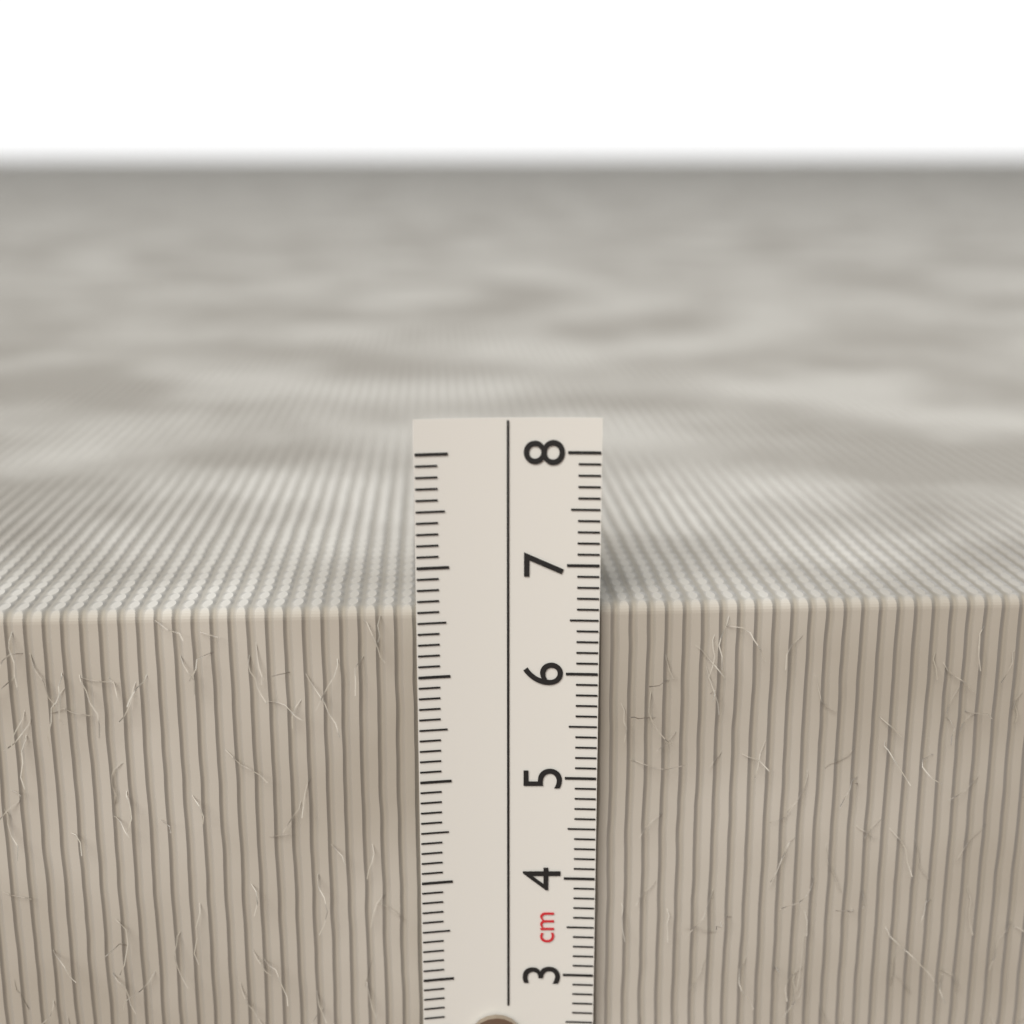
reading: 6.6 cm
